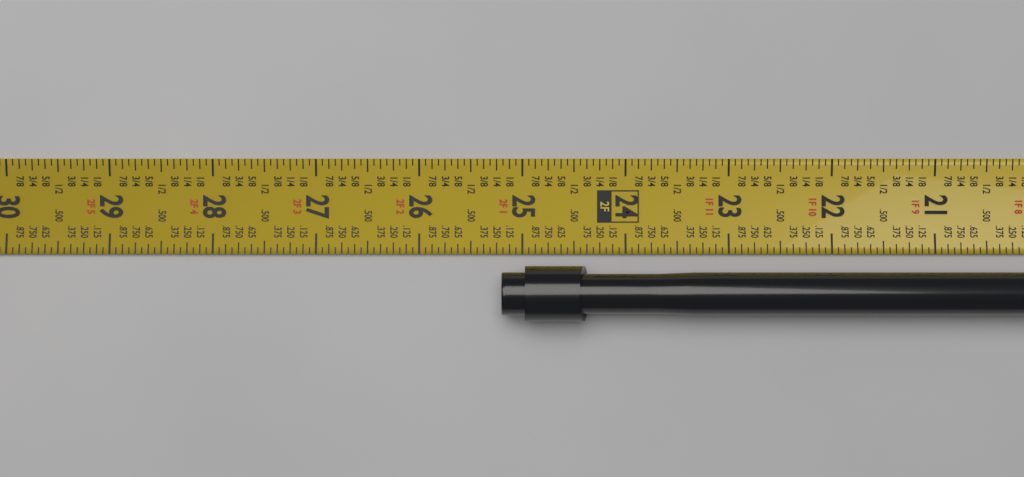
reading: 25.2000 in
